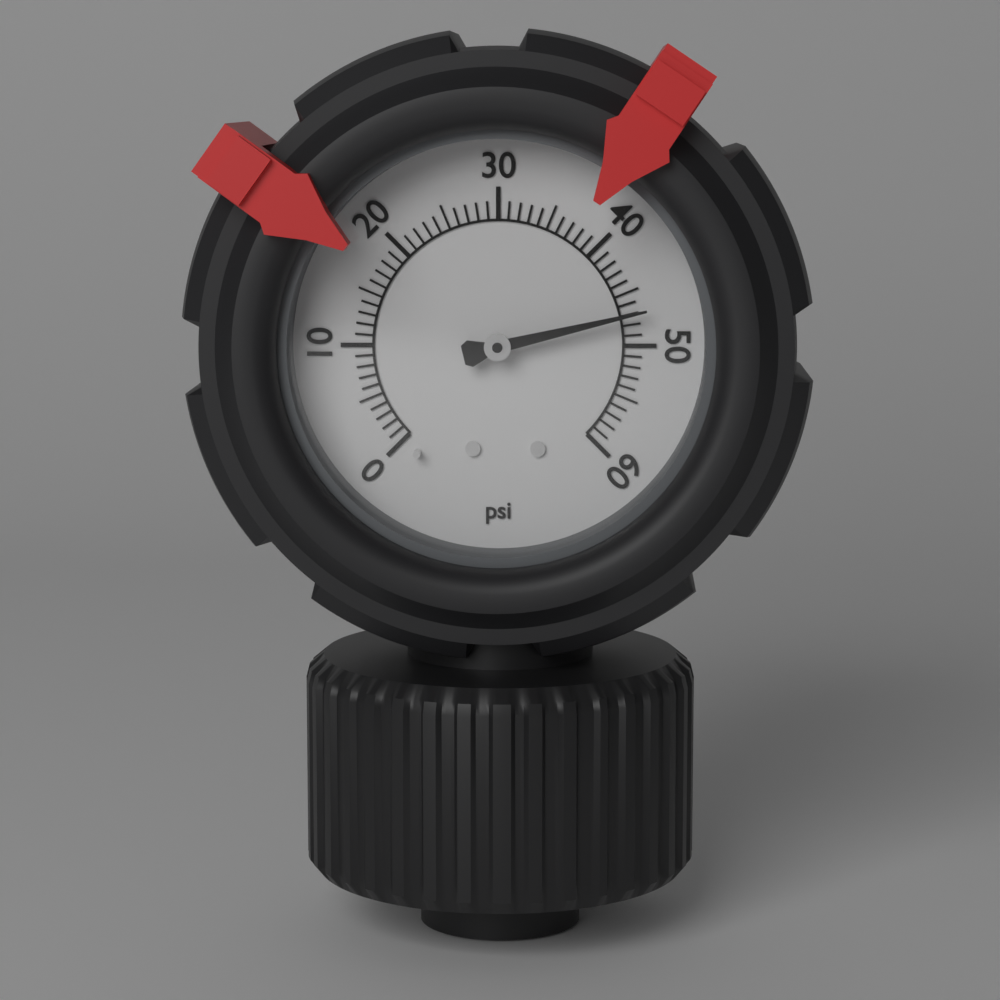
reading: 47 psi
